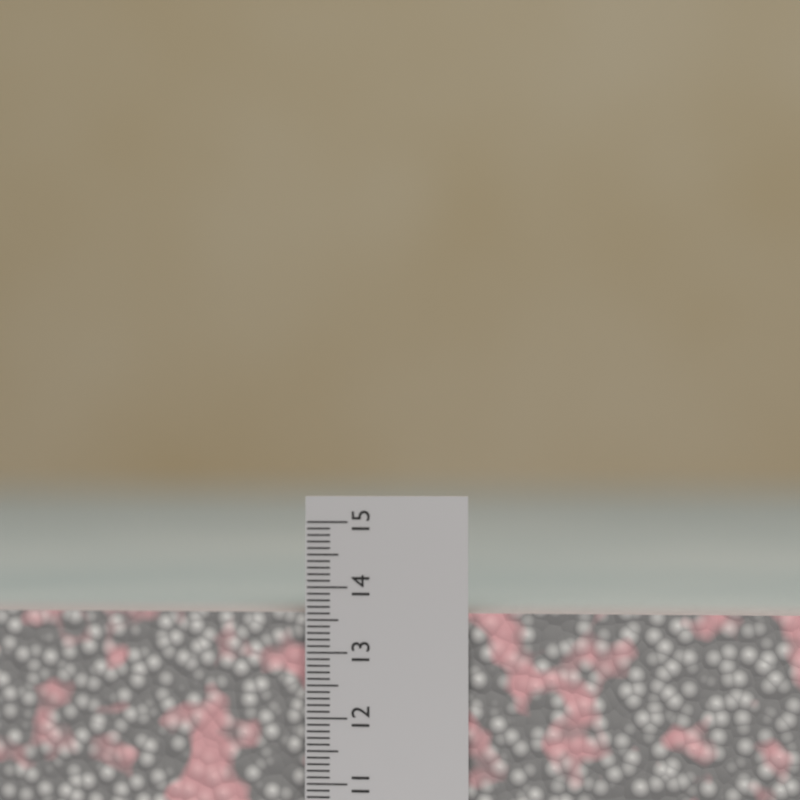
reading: 13.6 cm
